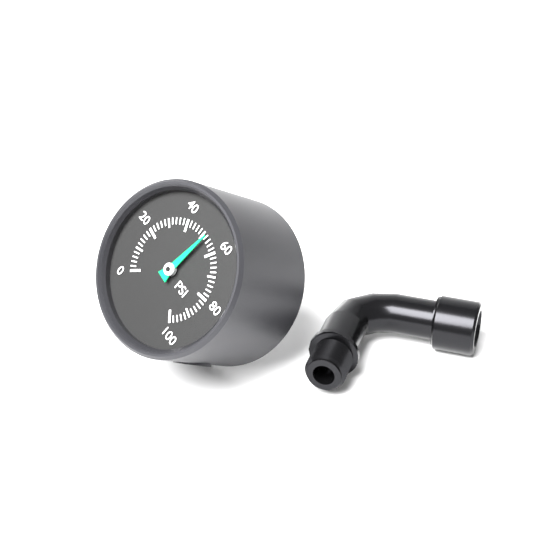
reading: 52 psi
